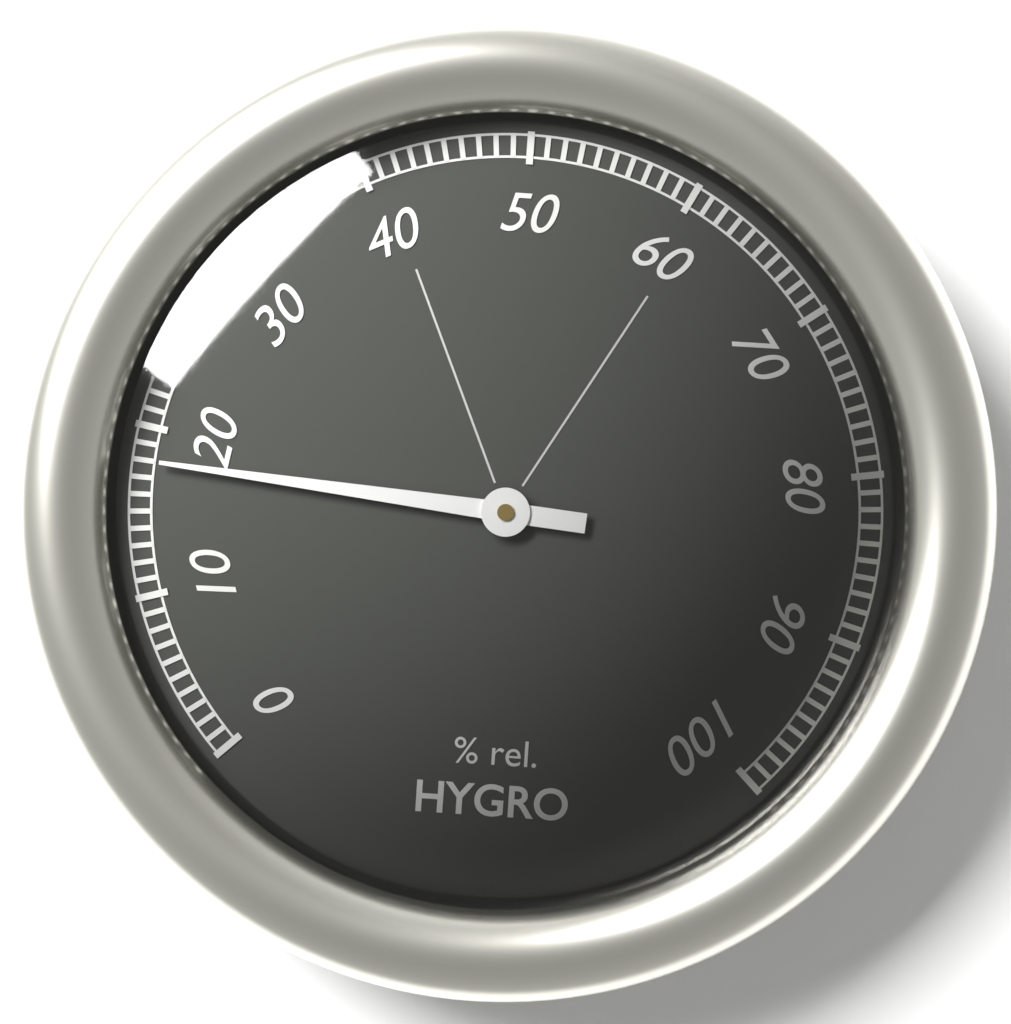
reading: 18 %
